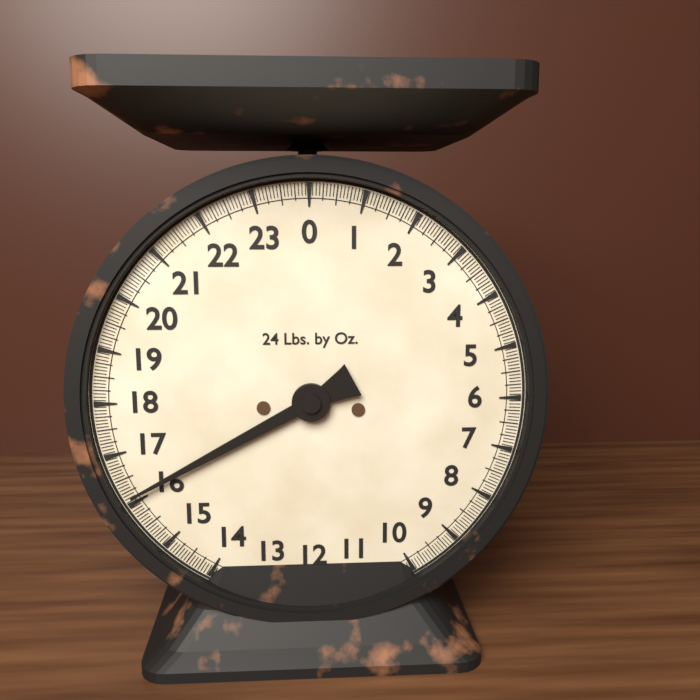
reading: 16.1250 lb
